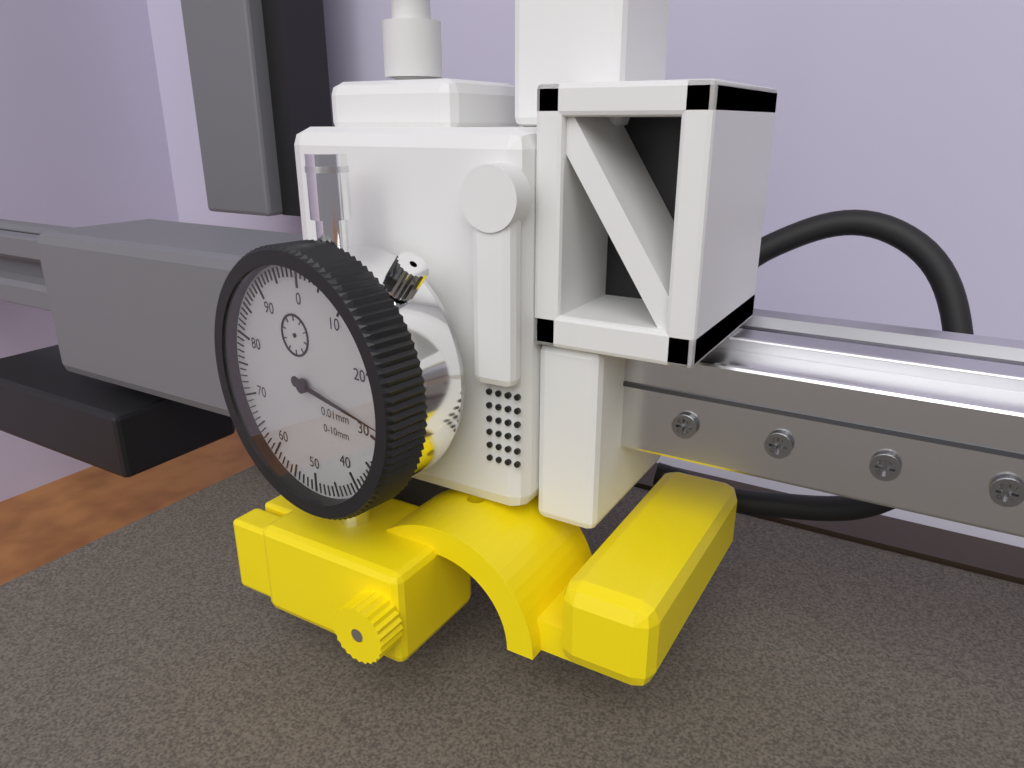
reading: 28 0.01mm
